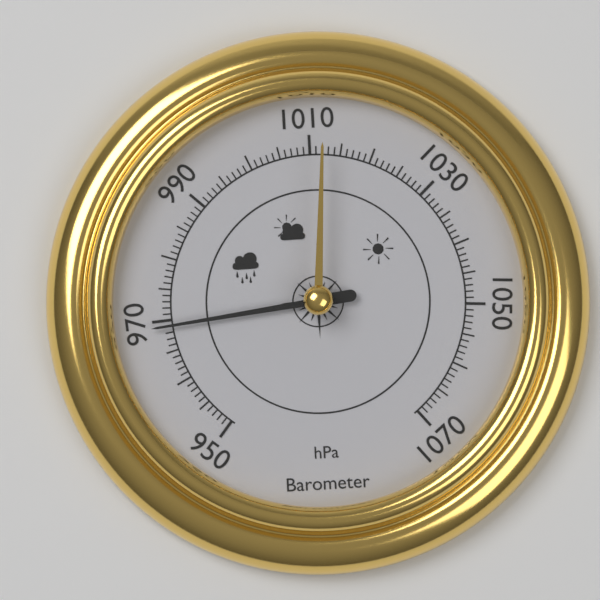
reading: 969 hPa
